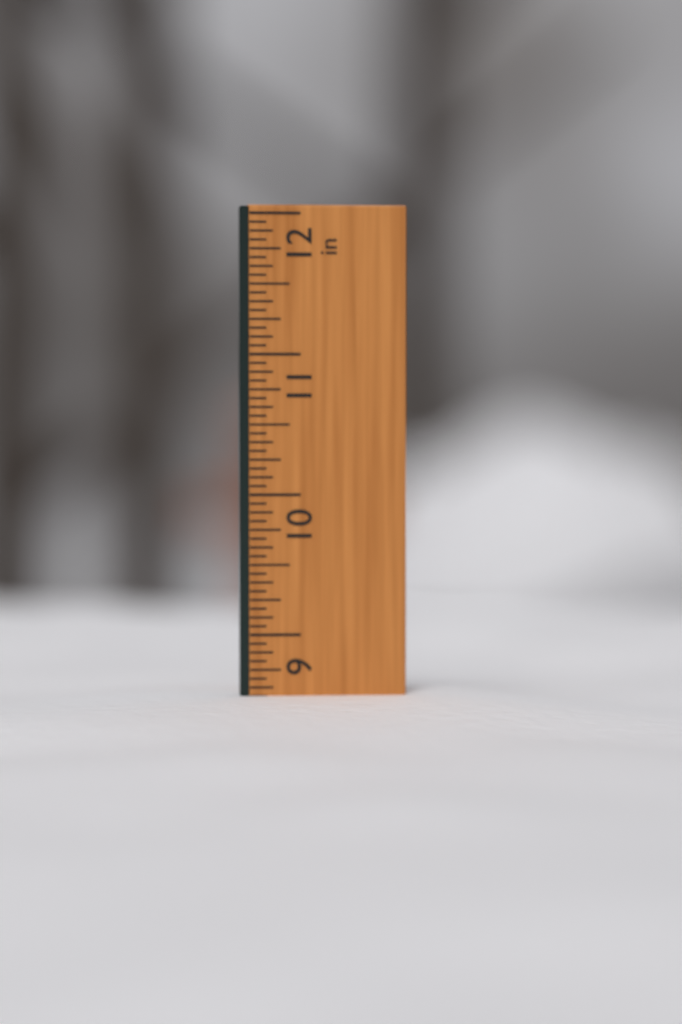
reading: 8.5625 in
